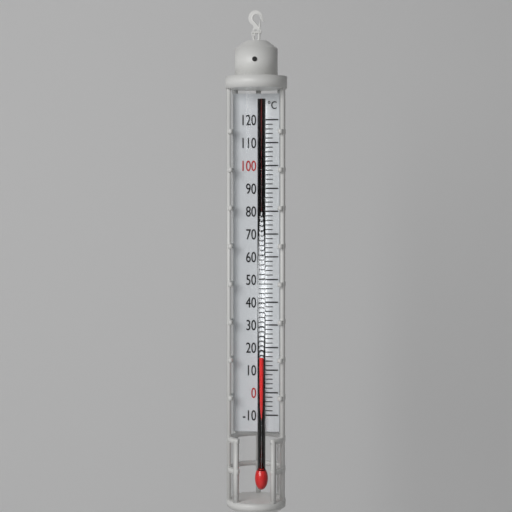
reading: 16 °C
